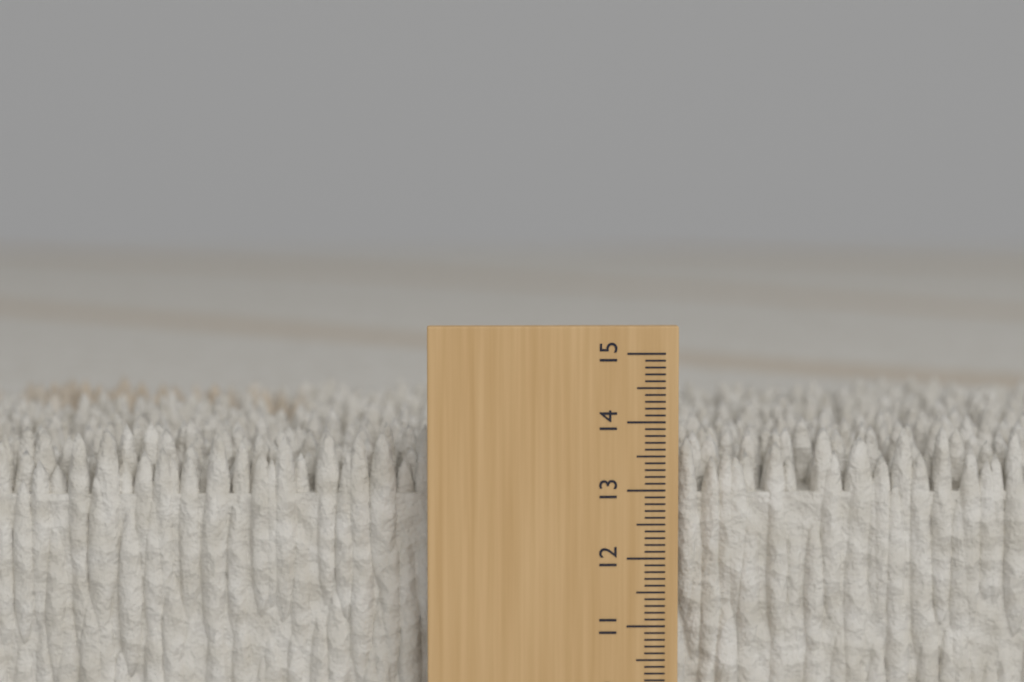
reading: 13.9 cm
